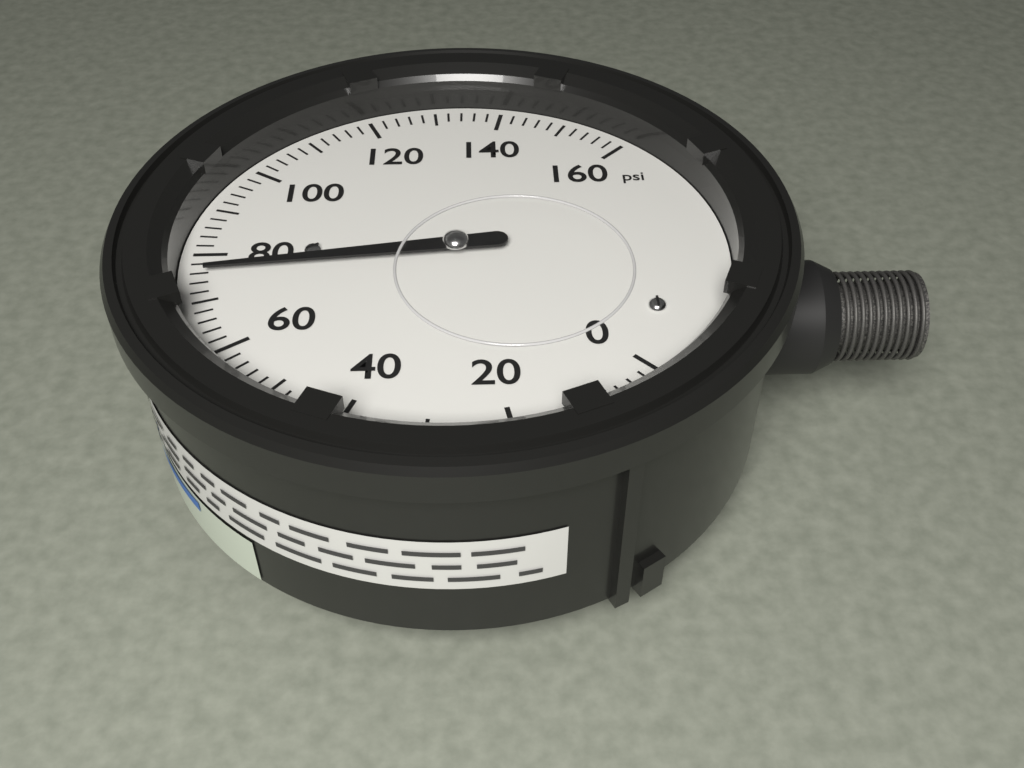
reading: 76 psi
